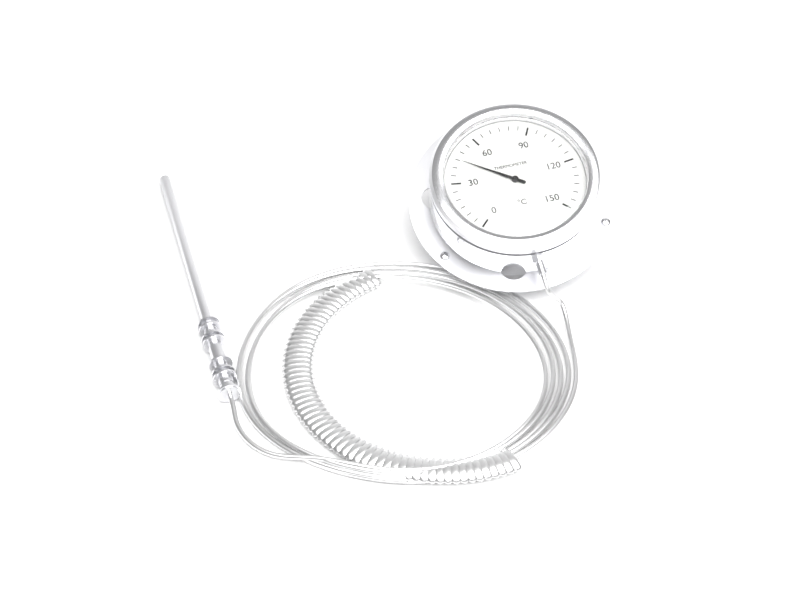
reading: 45 °C
